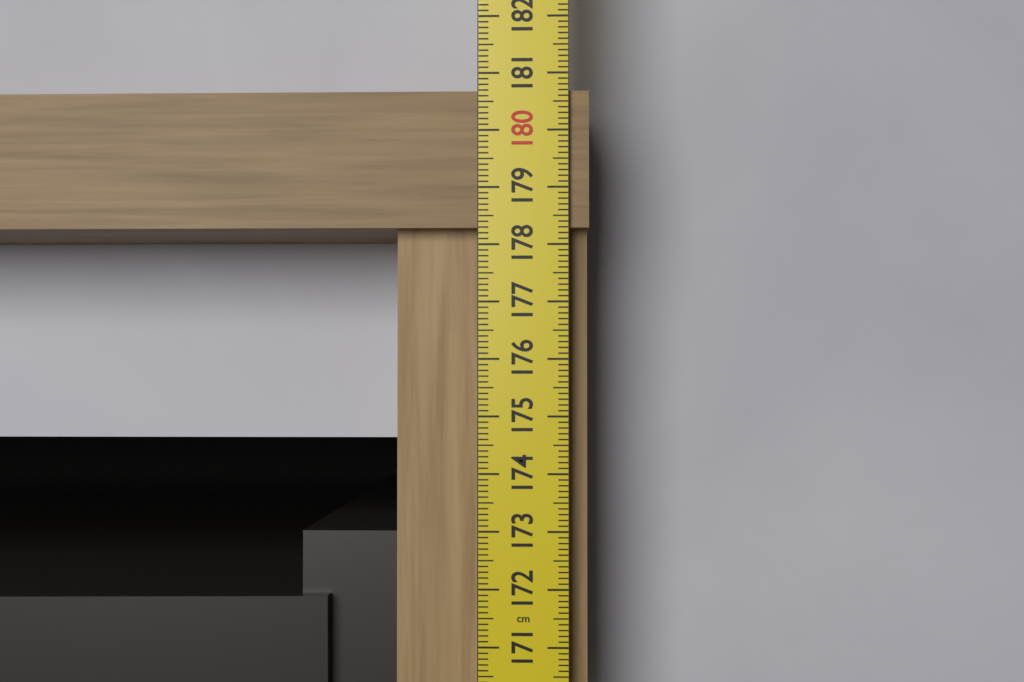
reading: 180.7 cm
